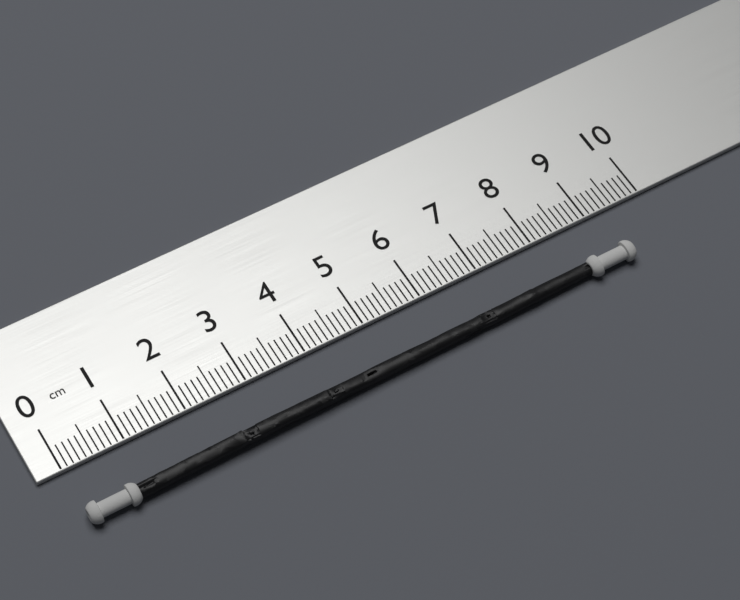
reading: 9.3 cm
